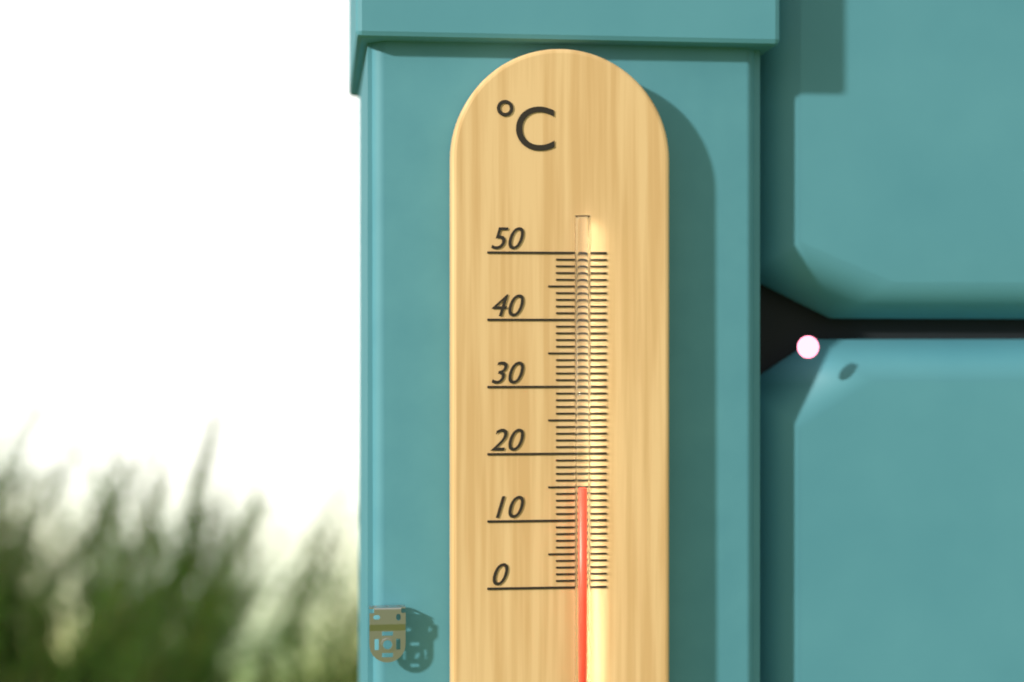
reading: 15 °C
